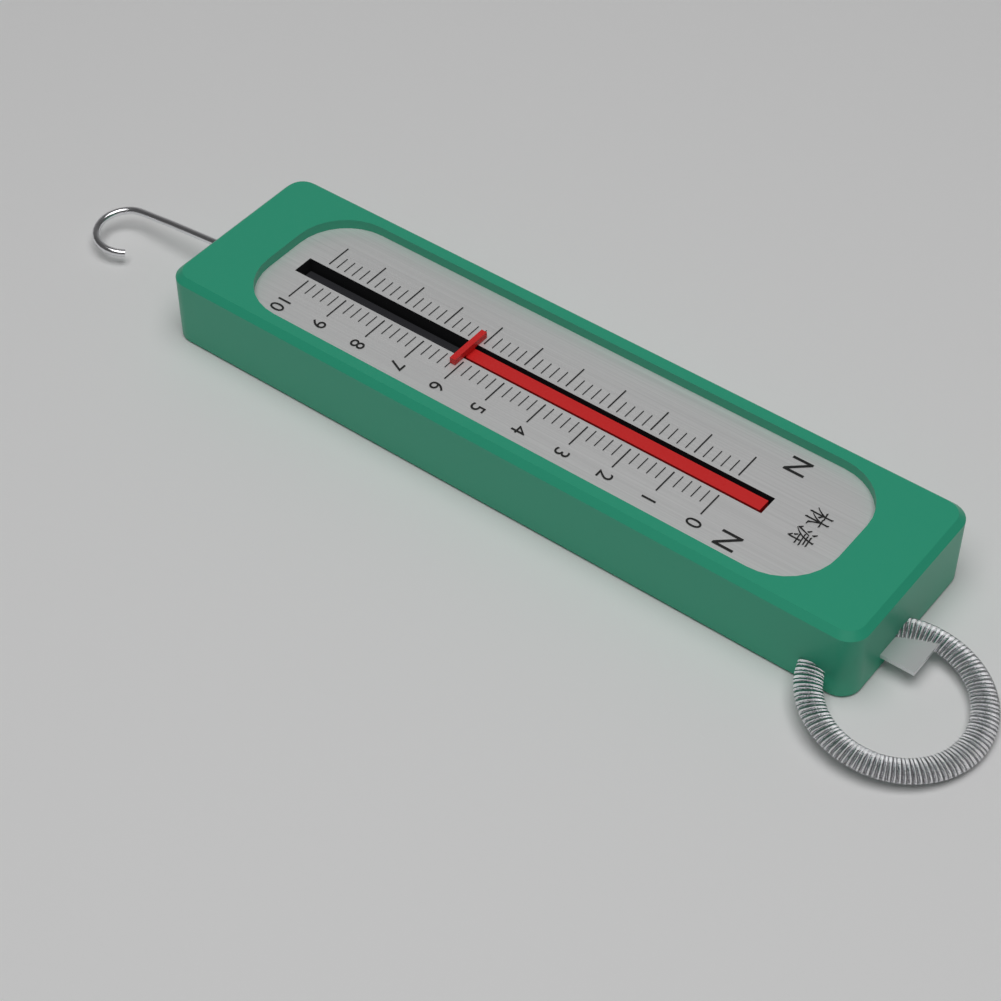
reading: 6.2 N
